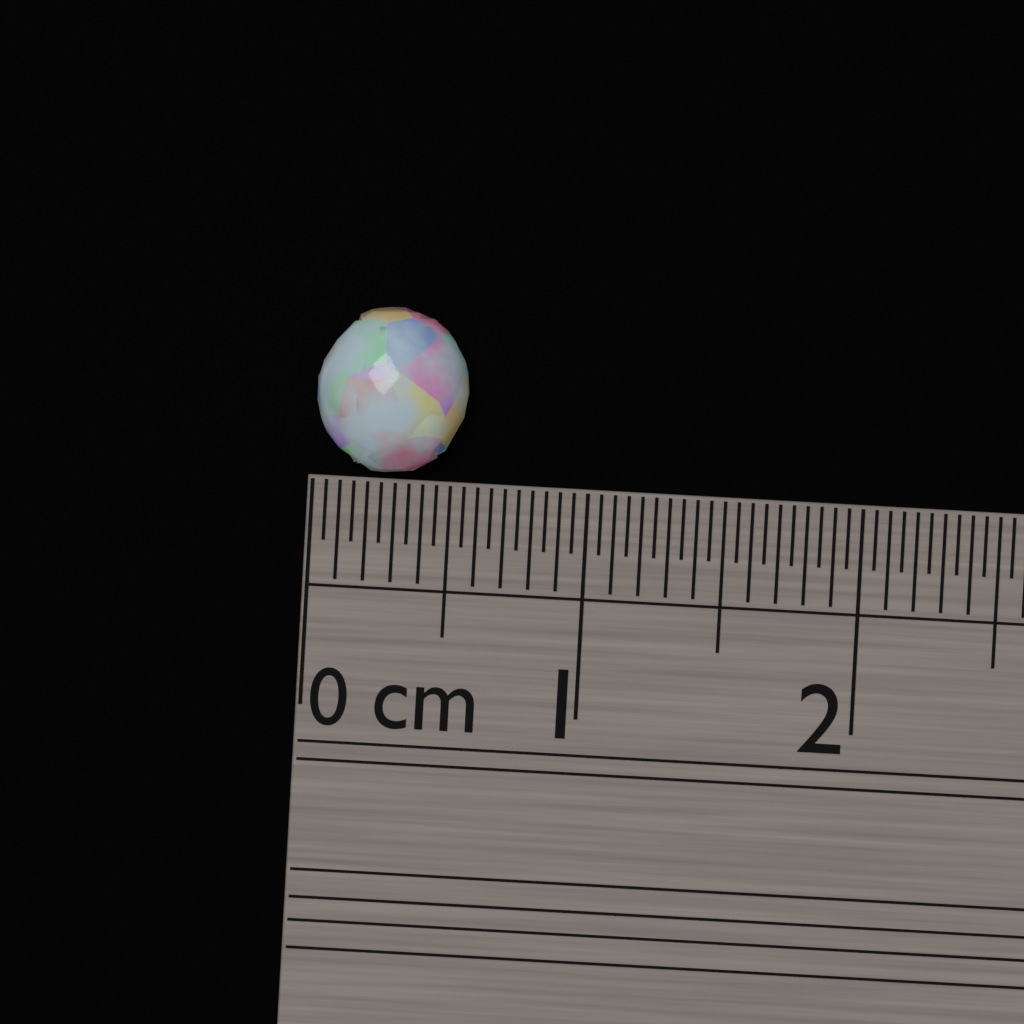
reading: 0.55 cm
